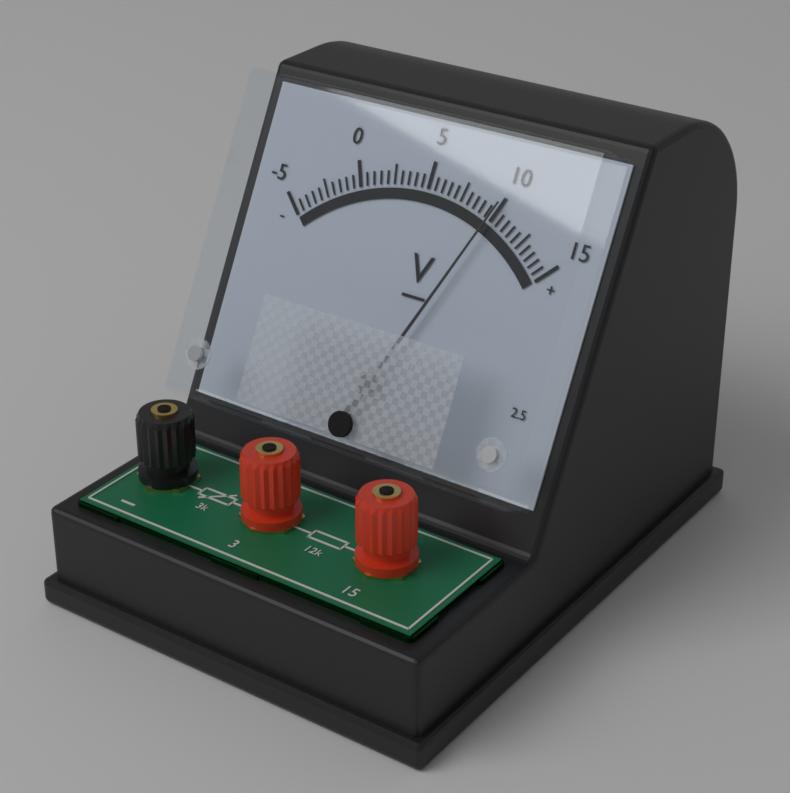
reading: 10.0 V
